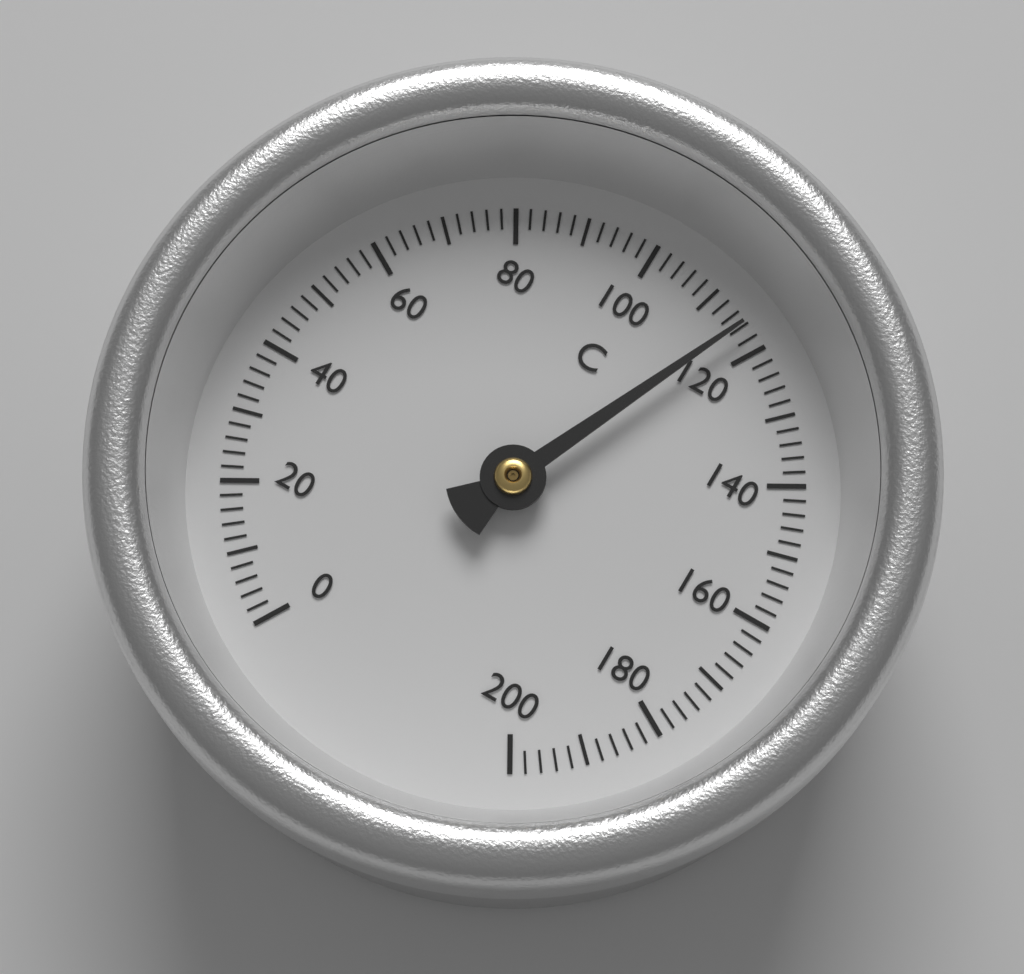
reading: 116 °C
